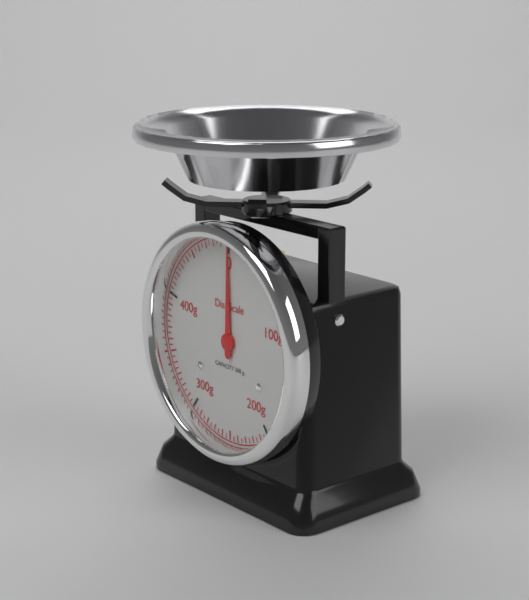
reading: 0 g
